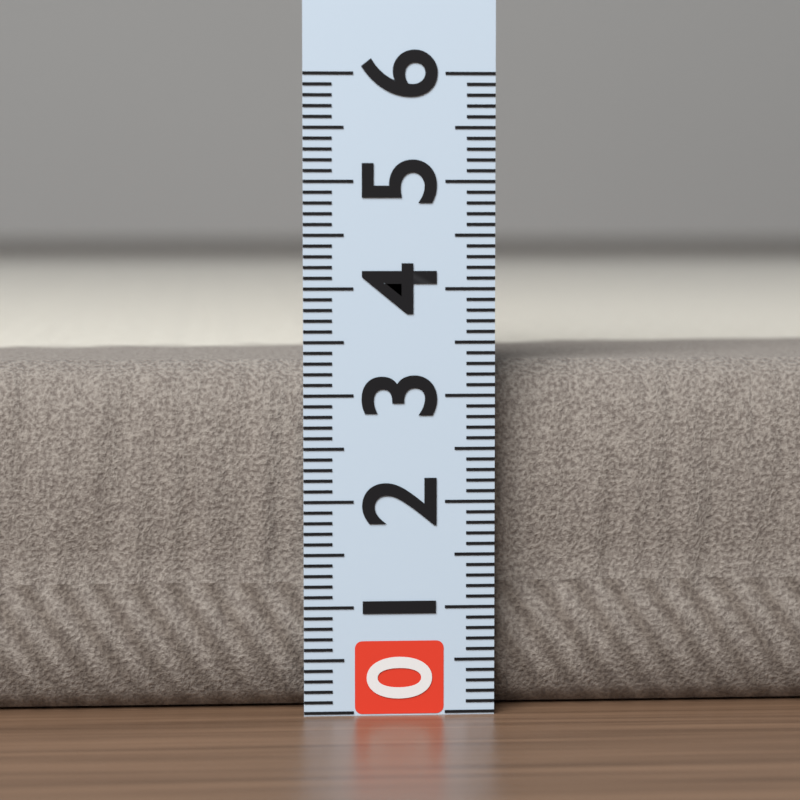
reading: 3.3 (no unit)
